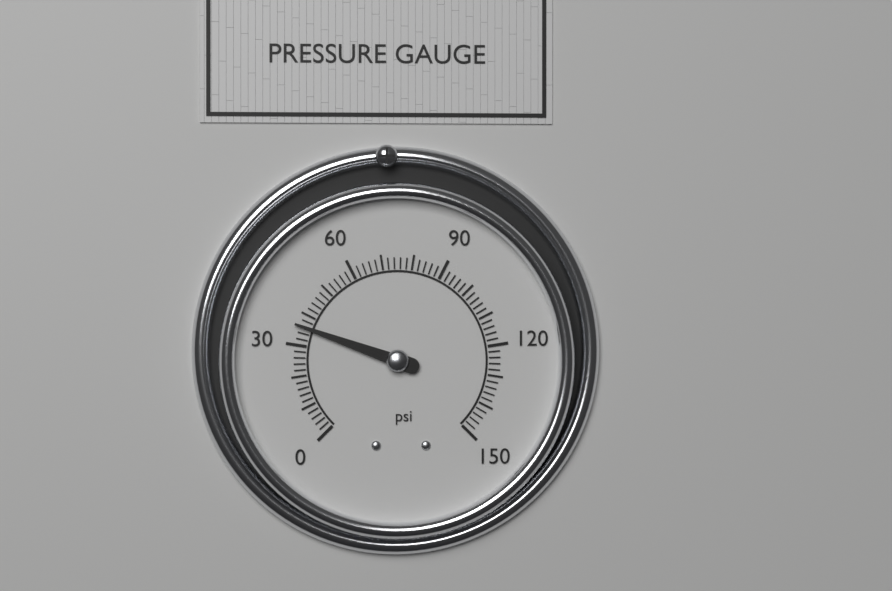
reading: 36 psi
